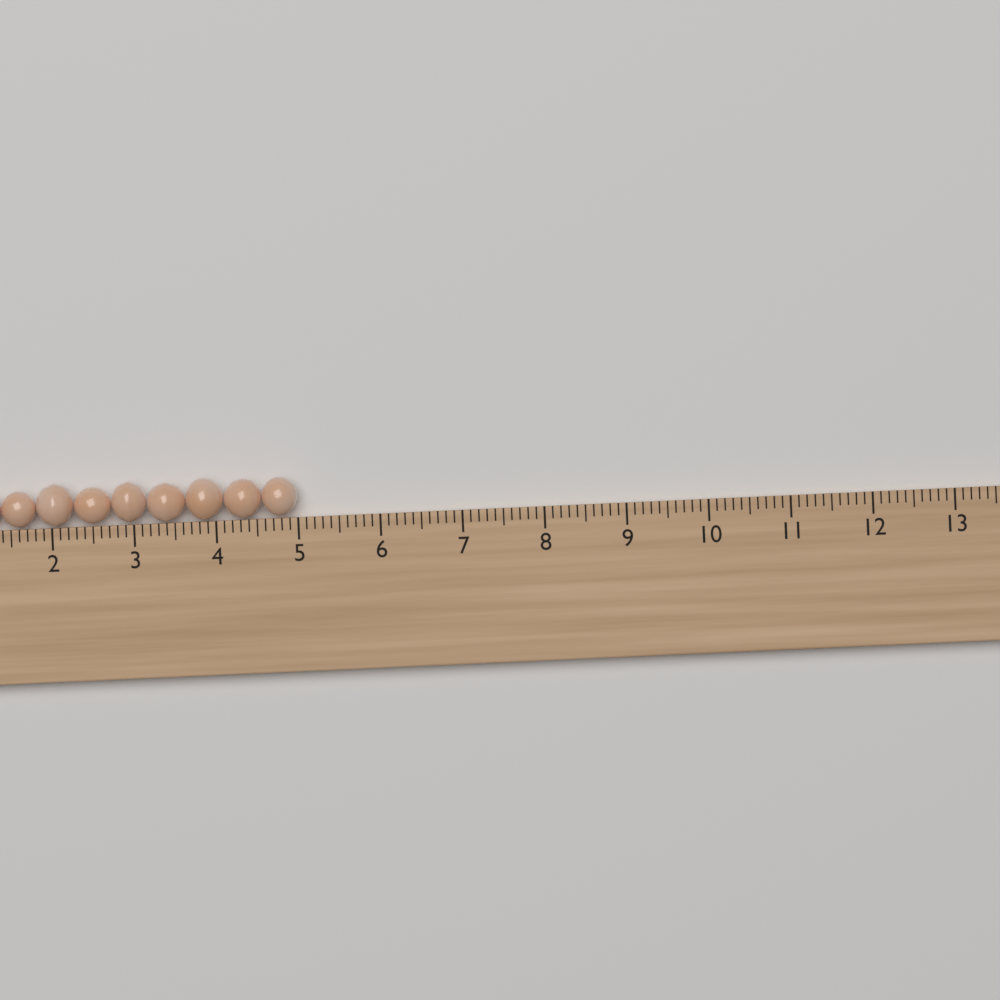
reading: 5.0 cm
